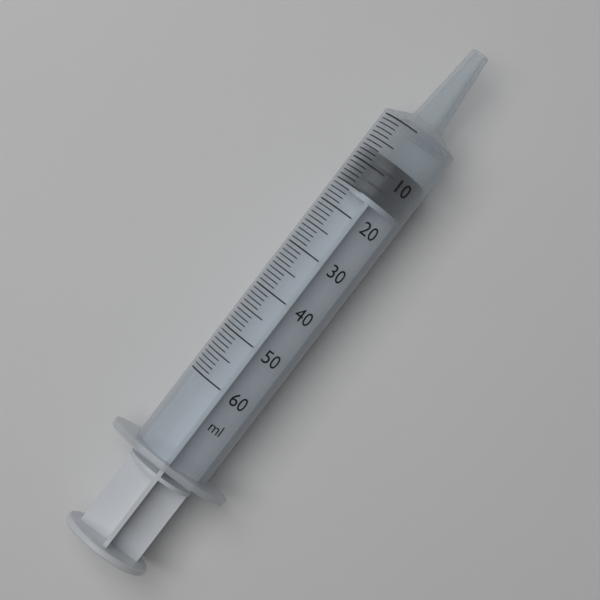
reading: 7 ml
